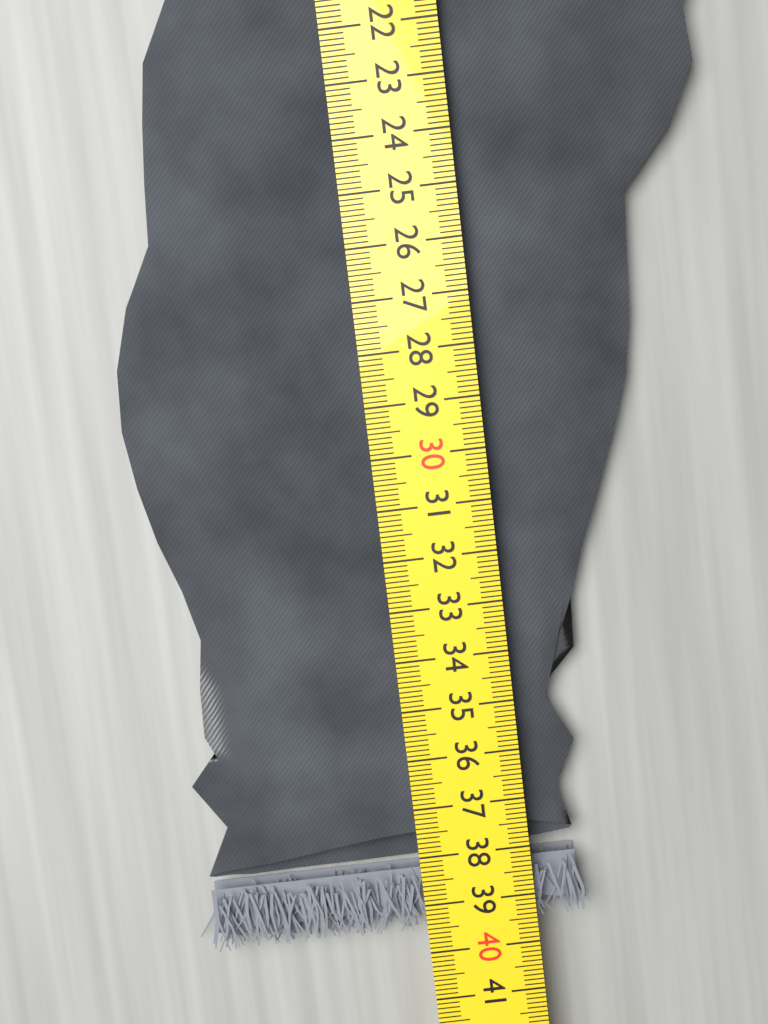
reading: 39.6 cm
